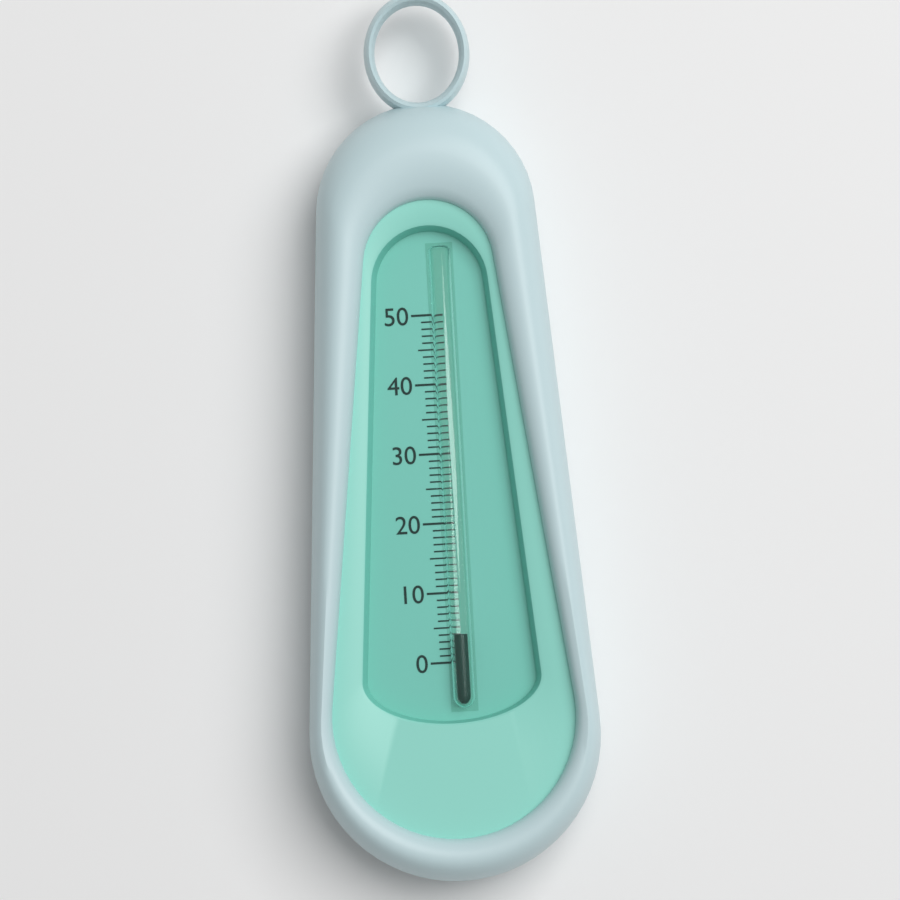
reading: 4 (no unit)
